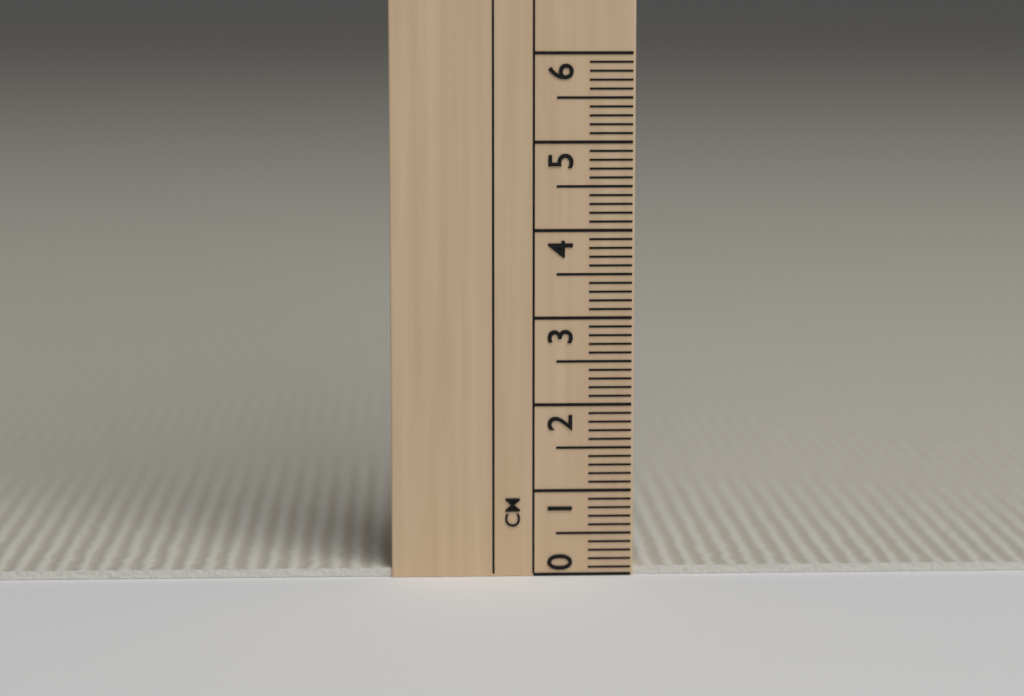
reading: 0.1 cm
